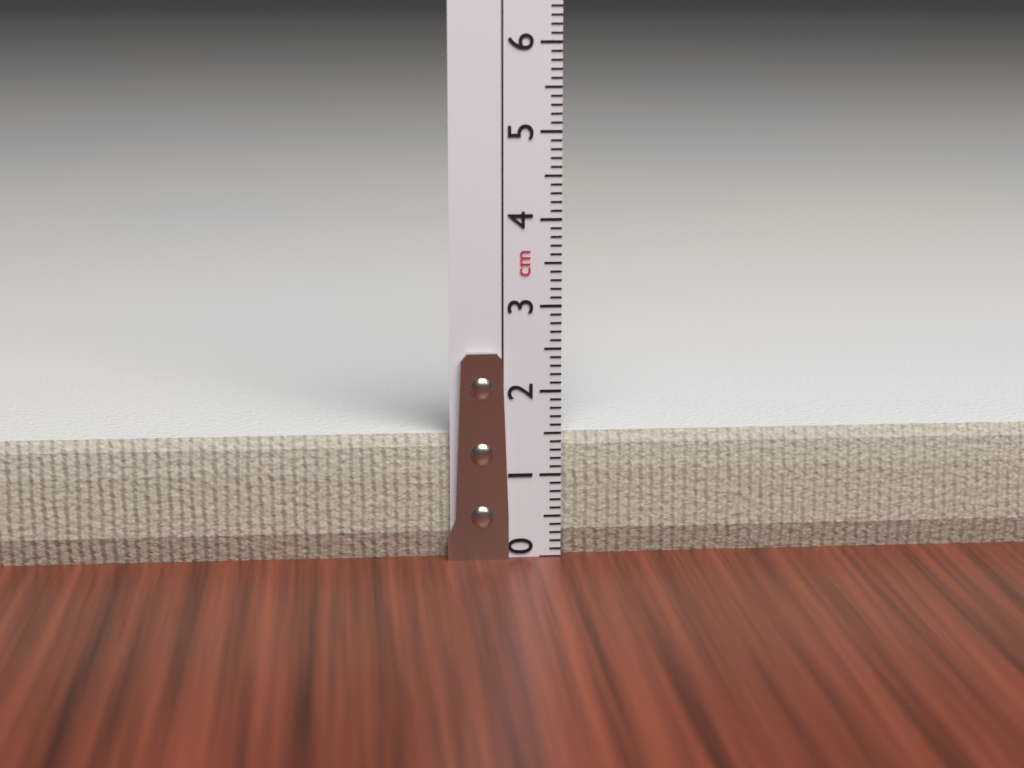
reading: 1.5 cm
